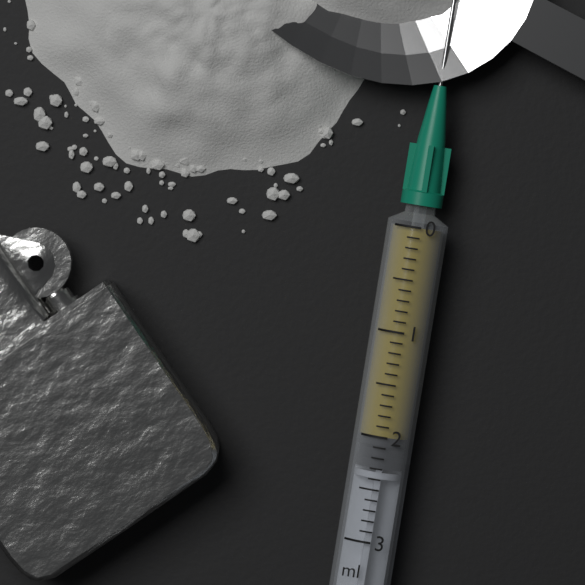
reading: 2.0 ml
